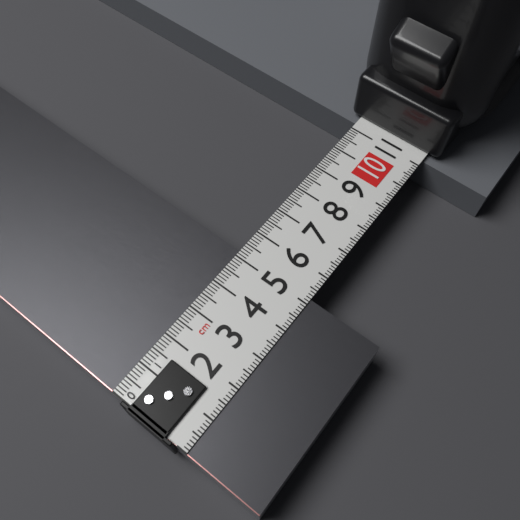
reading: 5.2 cm
